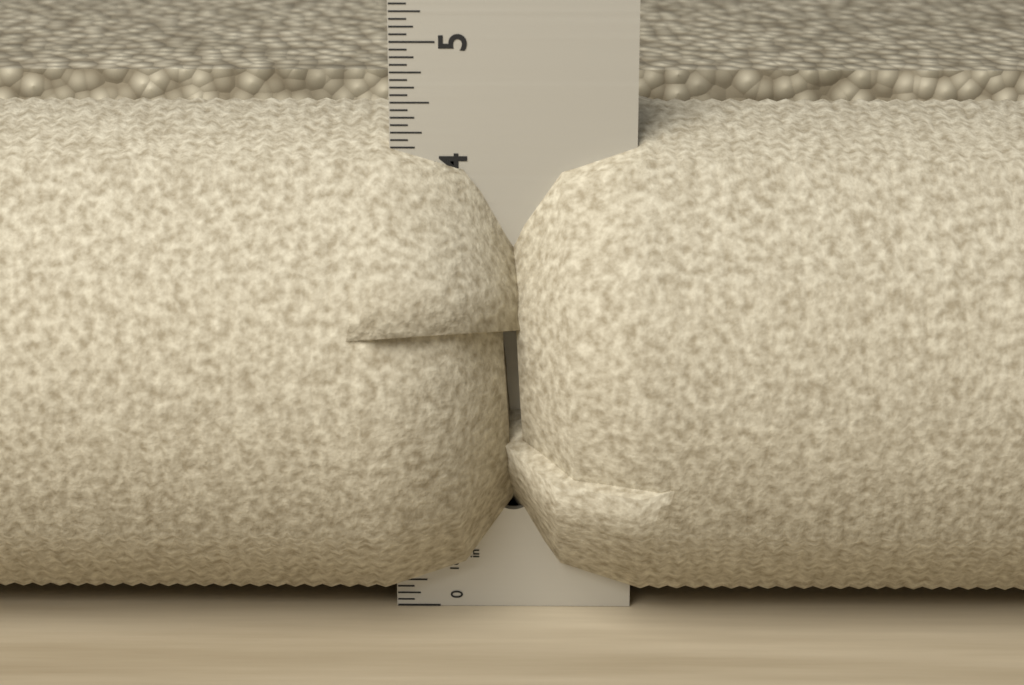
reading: 4.3750 in
